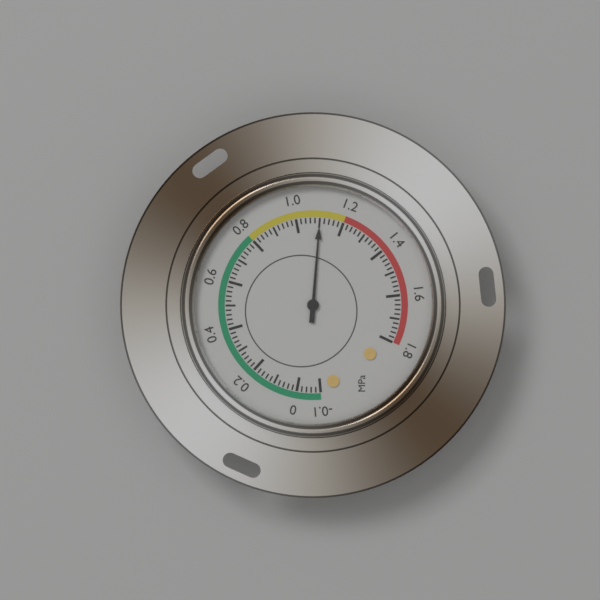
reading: 1.10 MPa
